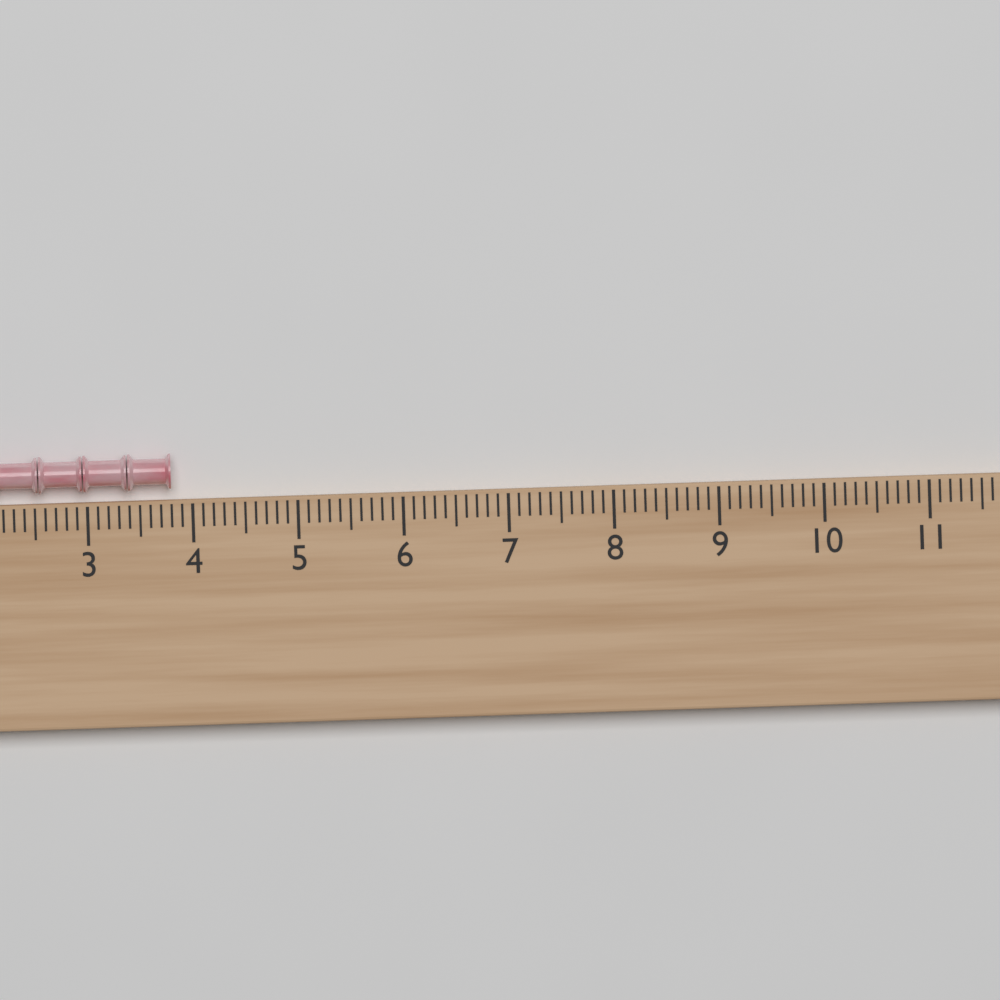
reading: 3.8 (no unit)
